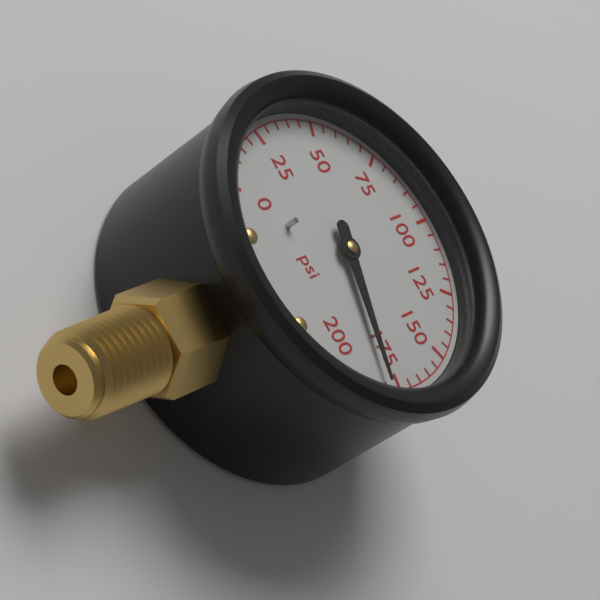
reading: 180 psi
